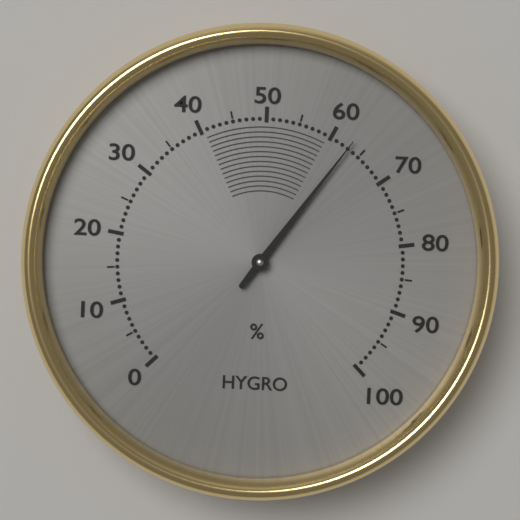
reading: 63 %
